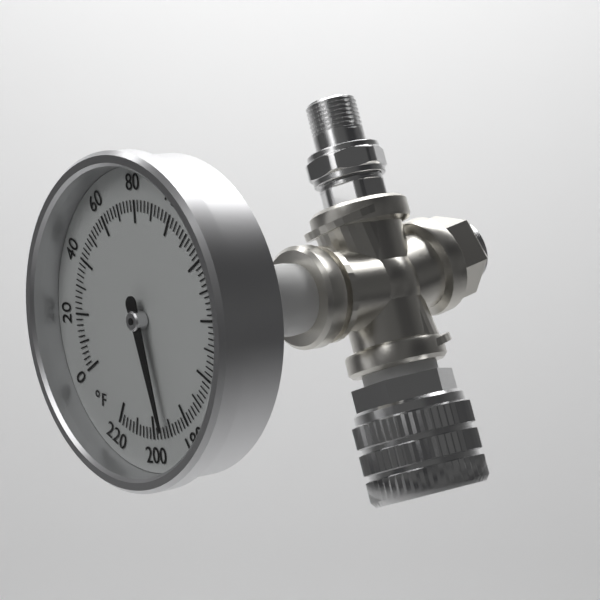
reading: 192 °F
